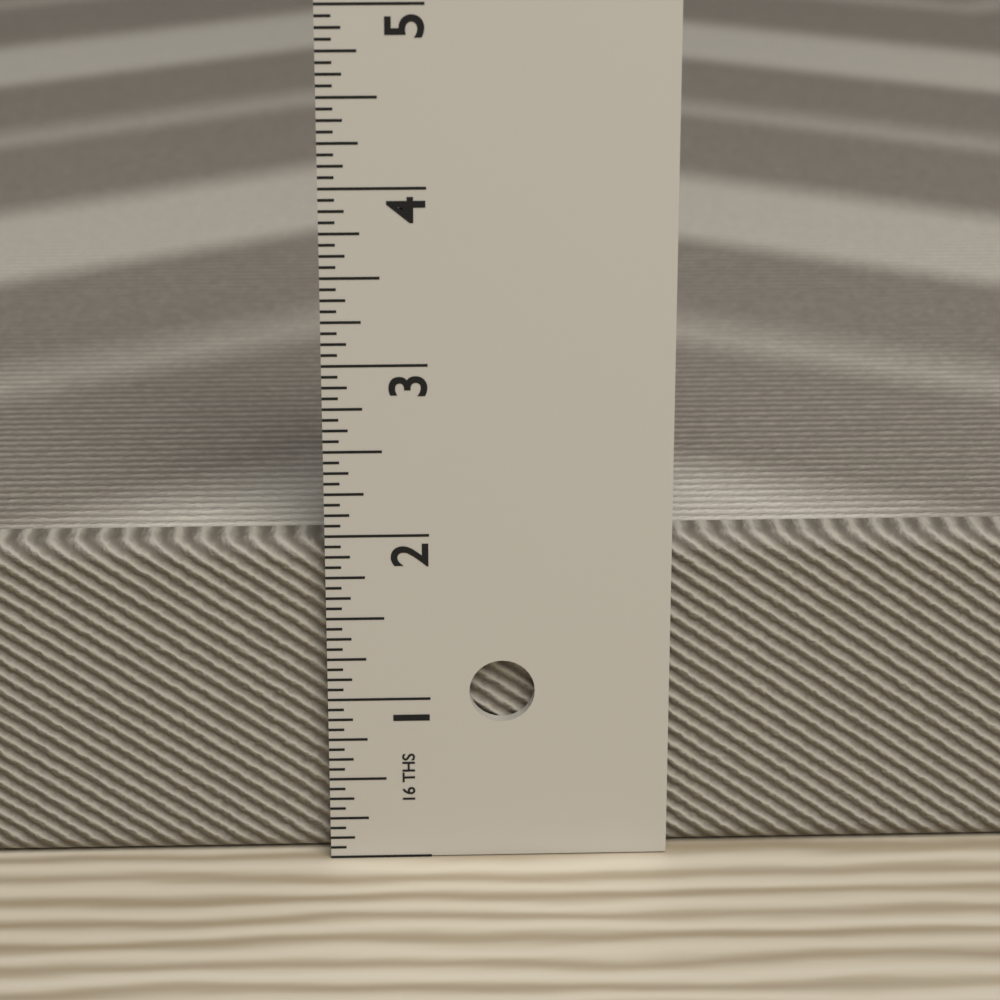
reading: 1.9375 in
